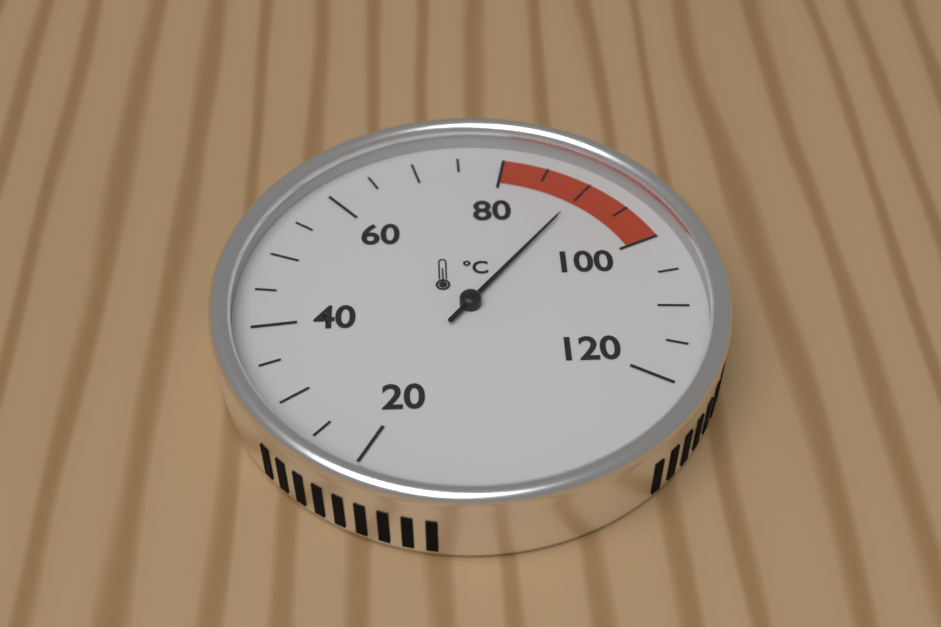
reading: 90 °C
